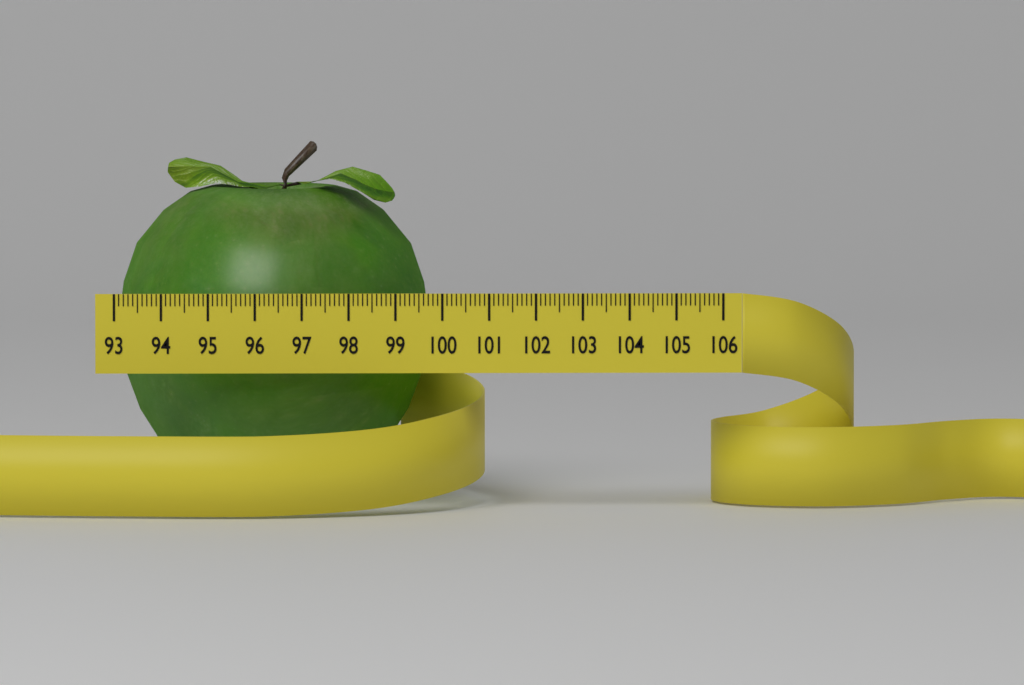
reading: 99.8 (no unit)
